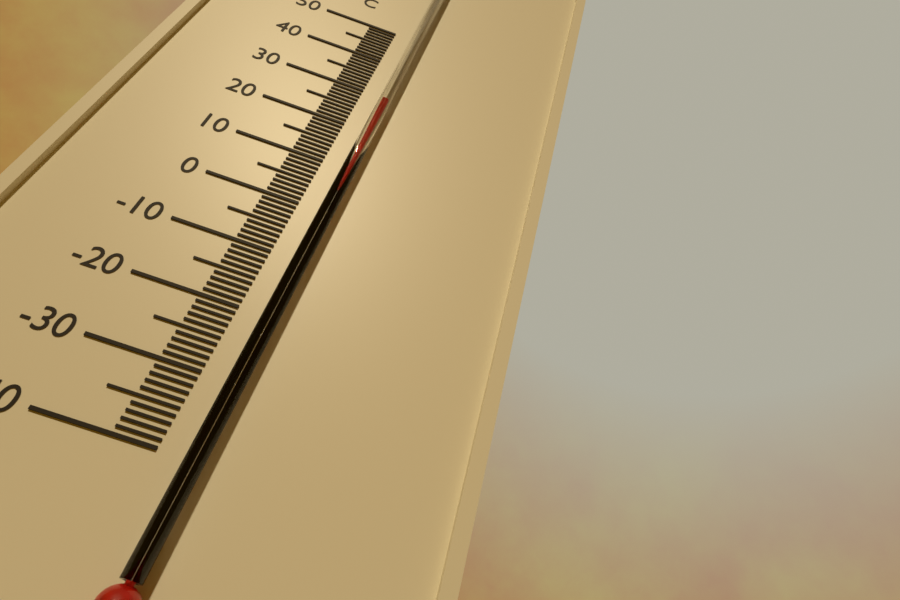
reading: 27 °C
